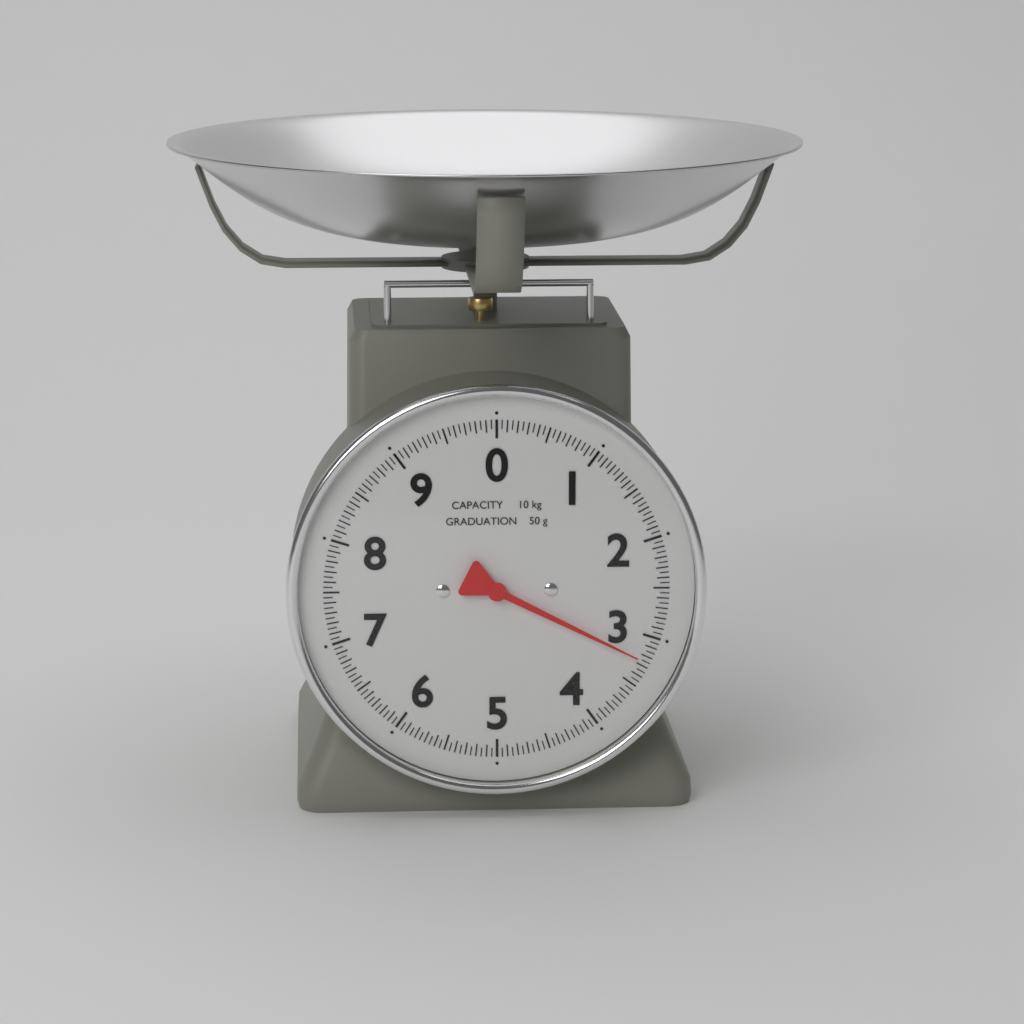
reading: 3.25 kg
